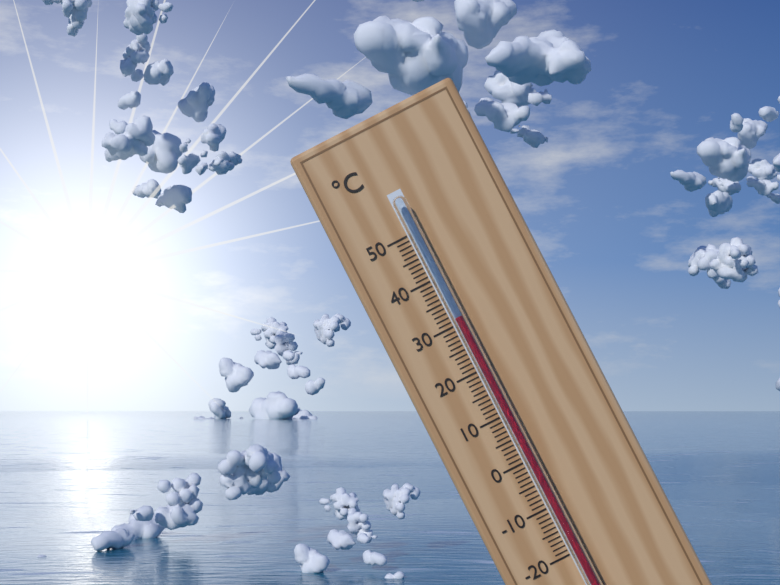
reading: 31 °C
